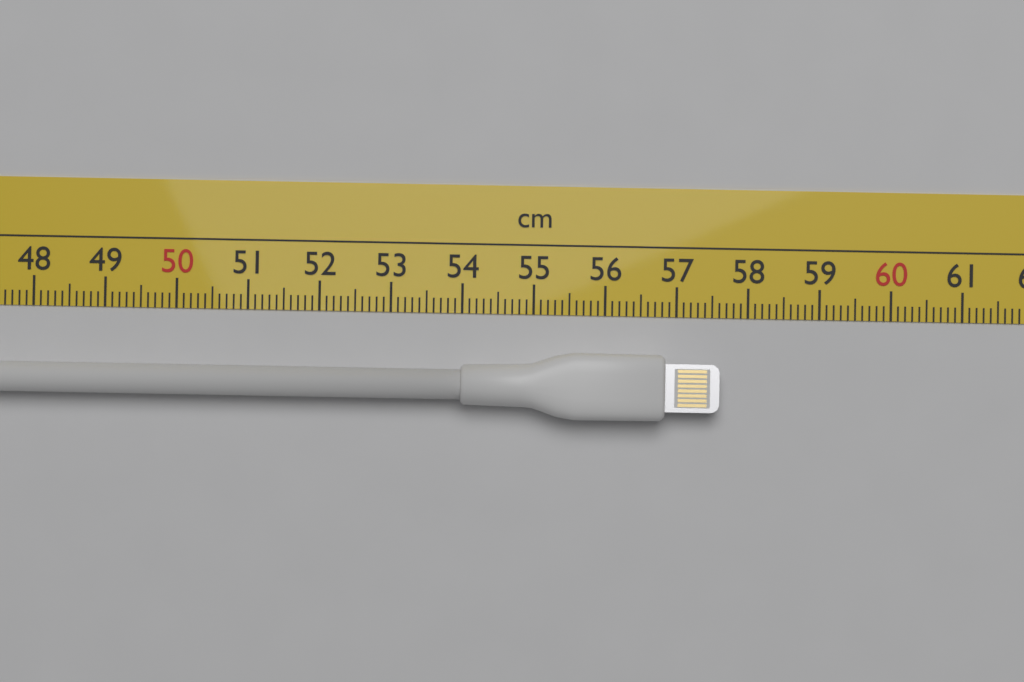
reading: 57.6 cm
